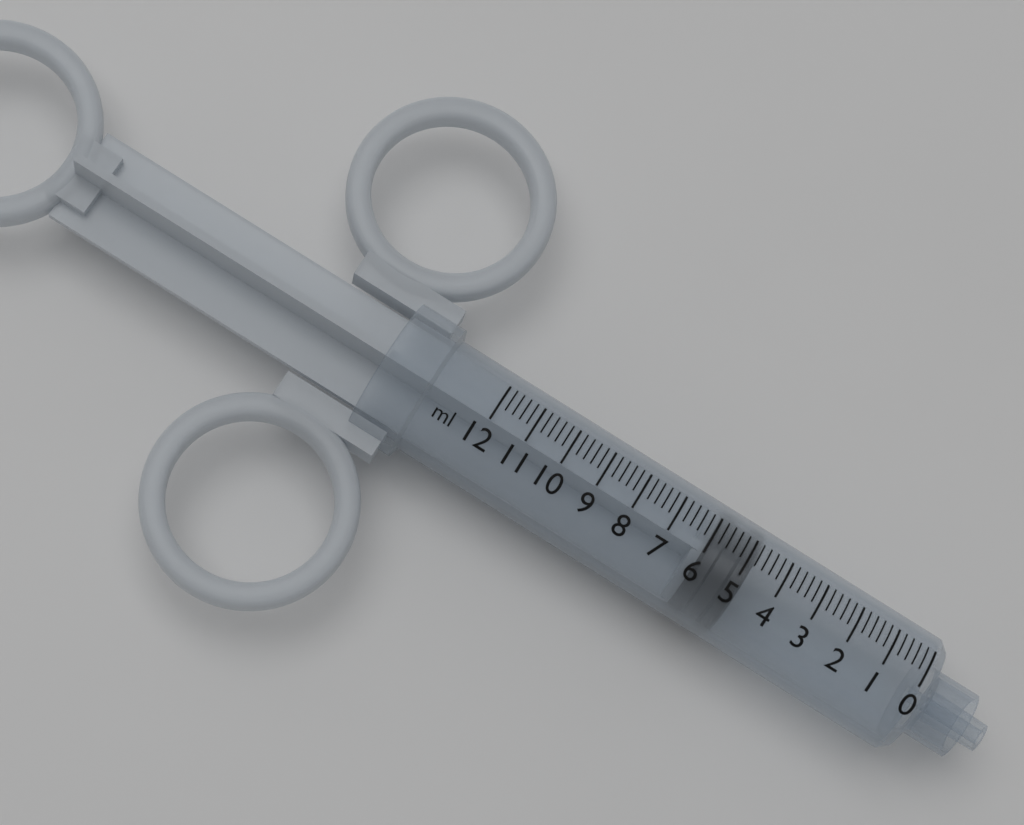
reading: 4.8 ml
